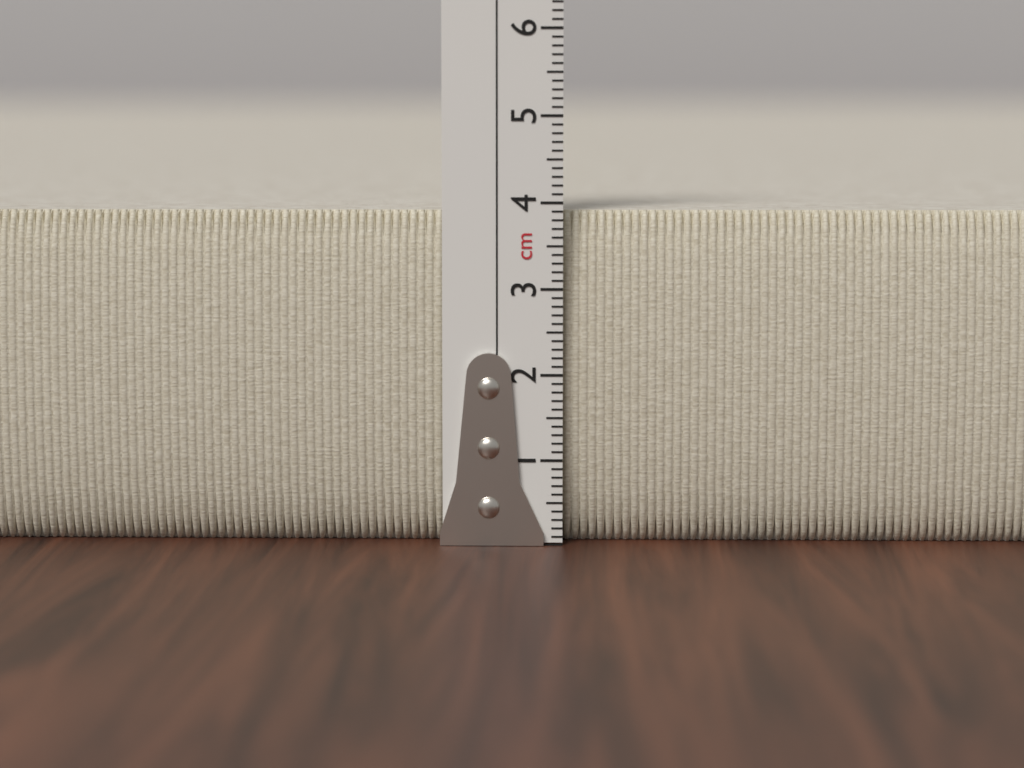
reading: 3.9 cm
